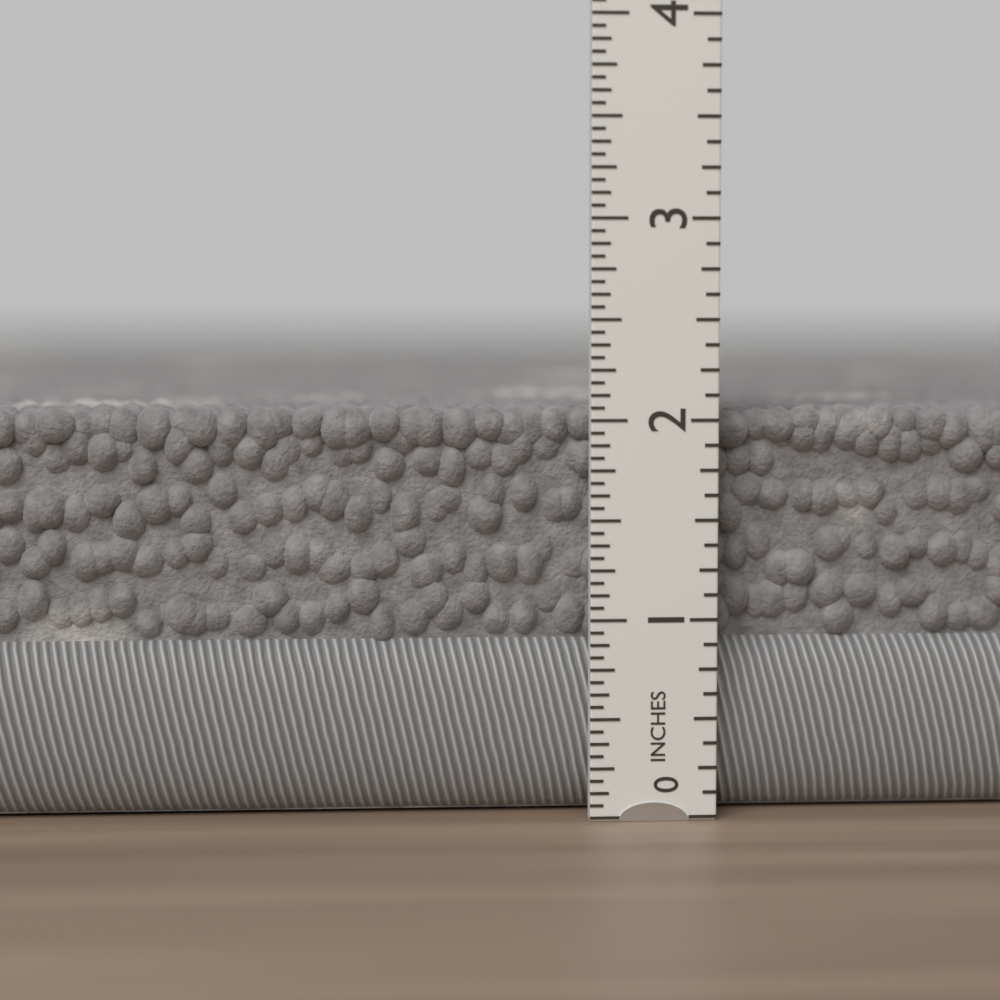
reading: 2.0625 in
